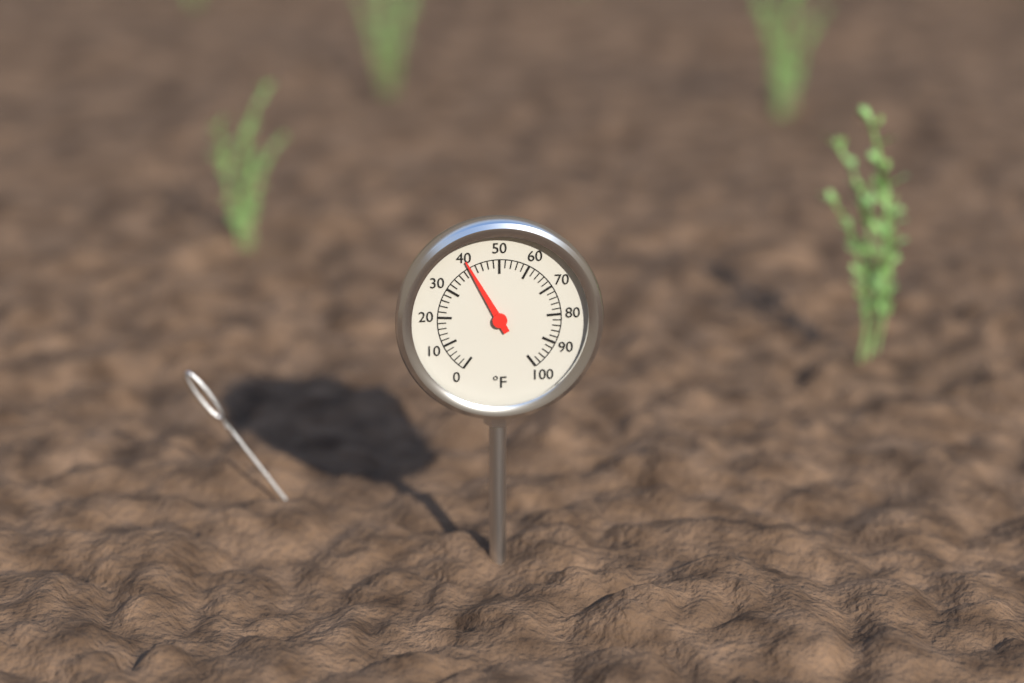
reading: 40 °F
